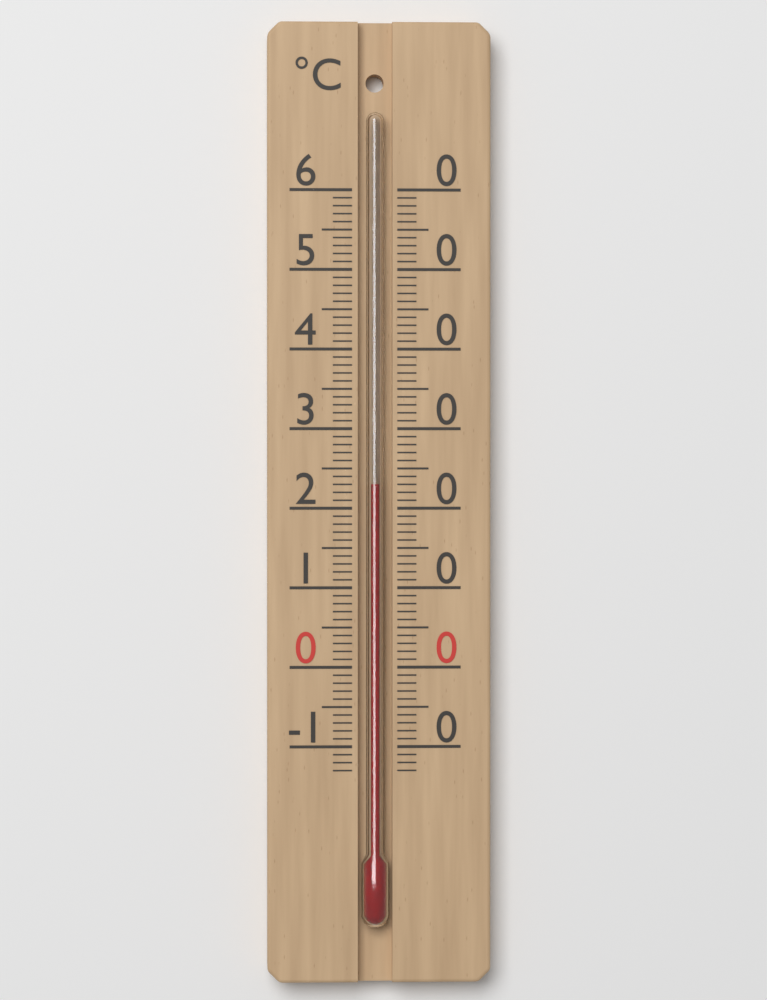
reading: 23 °C
